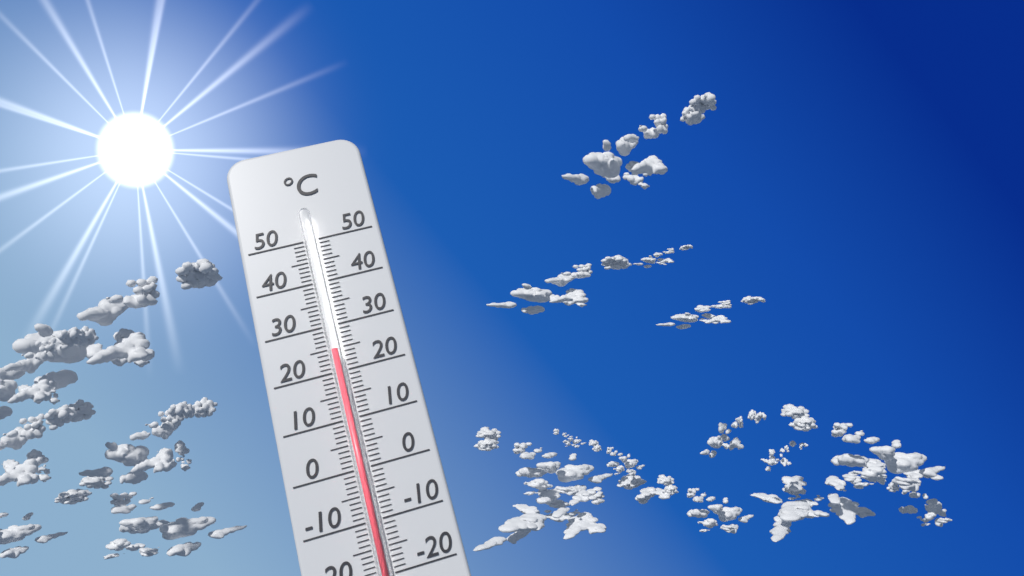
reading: 24 °C
